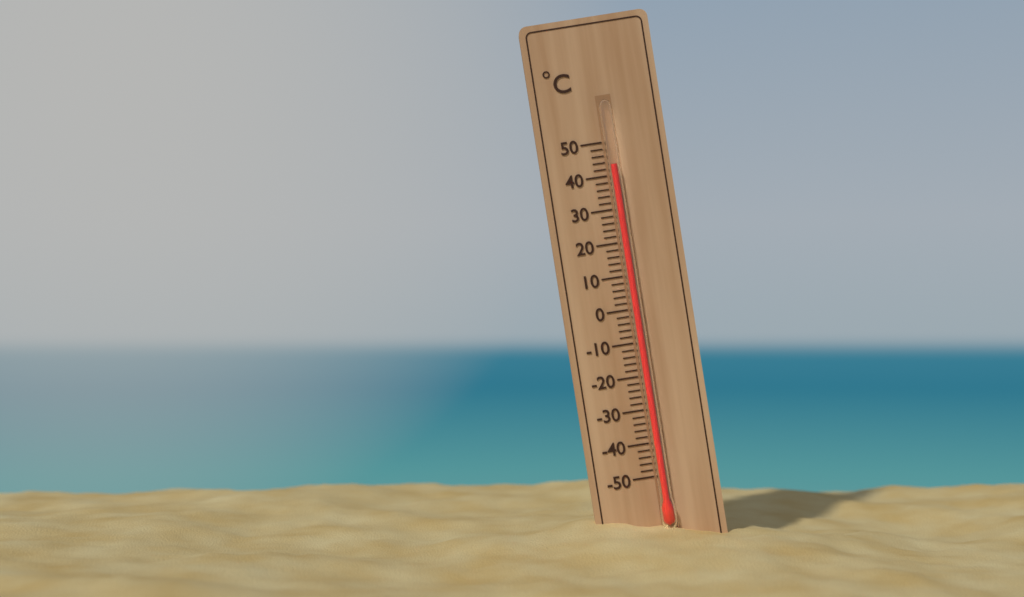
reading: 43 °C
